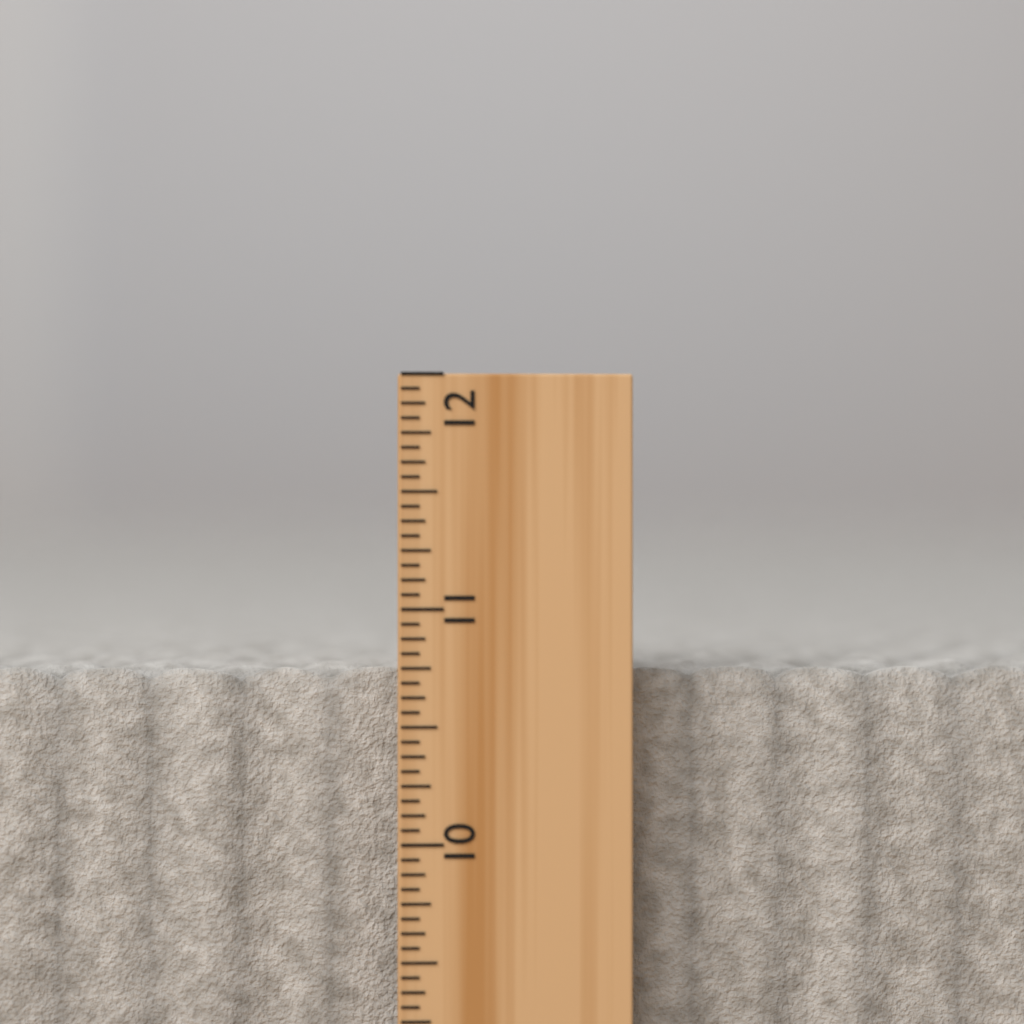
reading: 10.7500 inch
